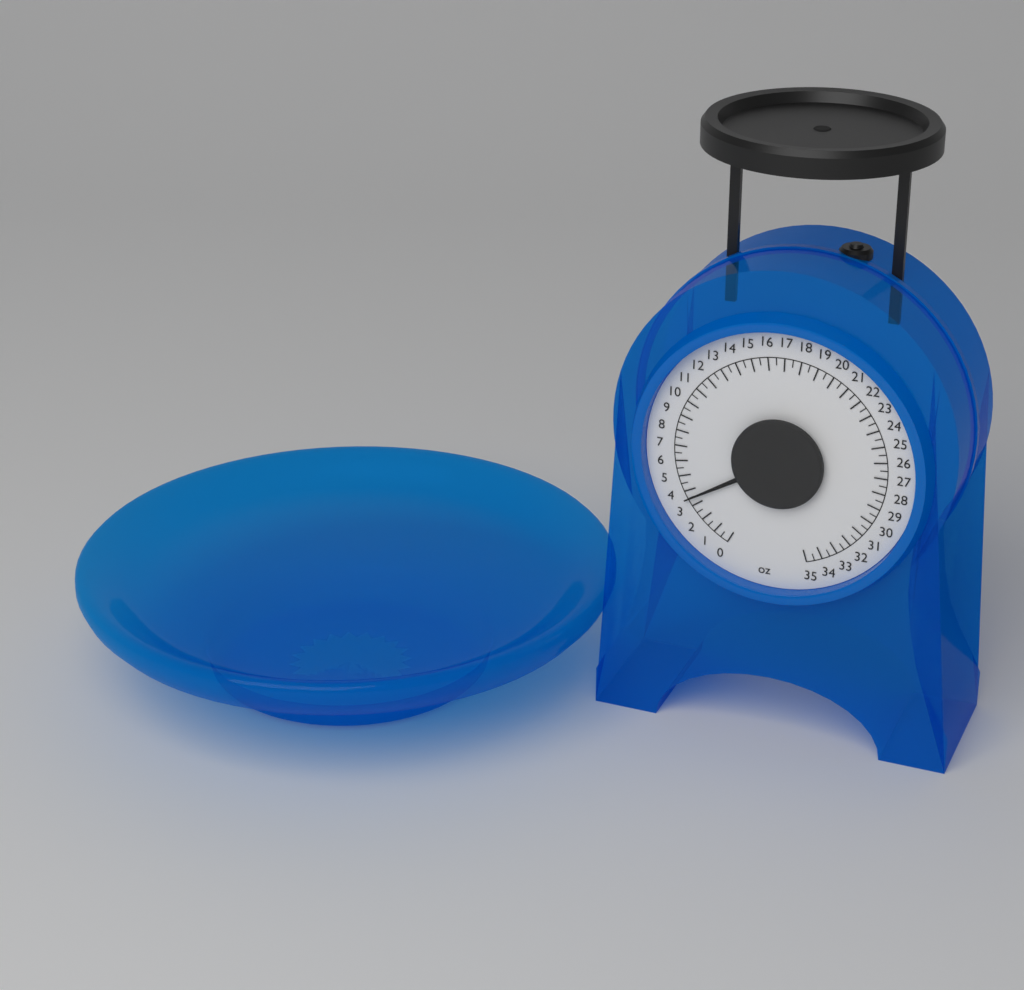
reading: 3.5 oz
